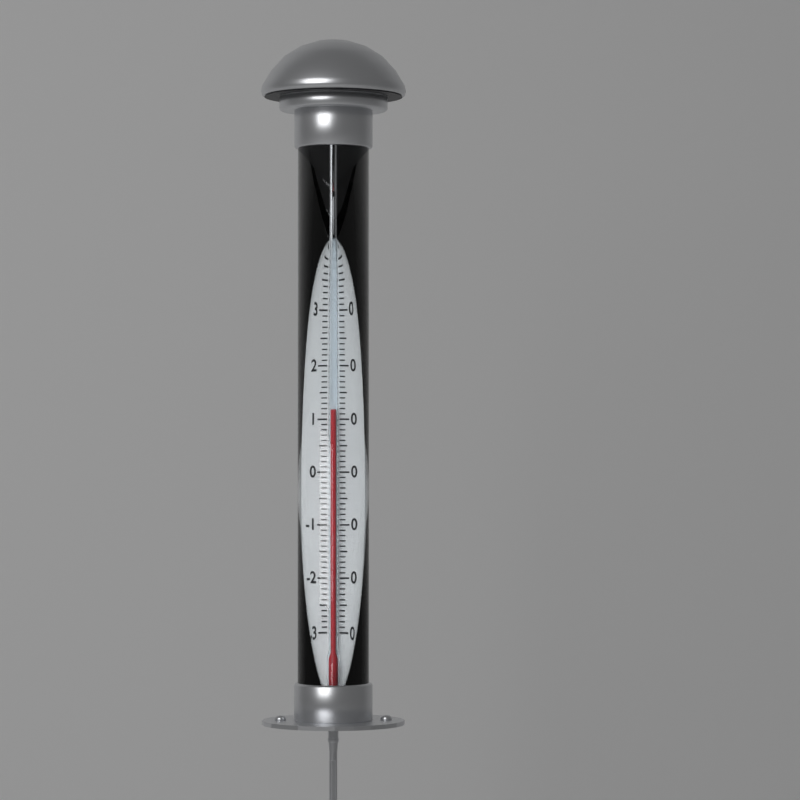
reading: 12 °C
